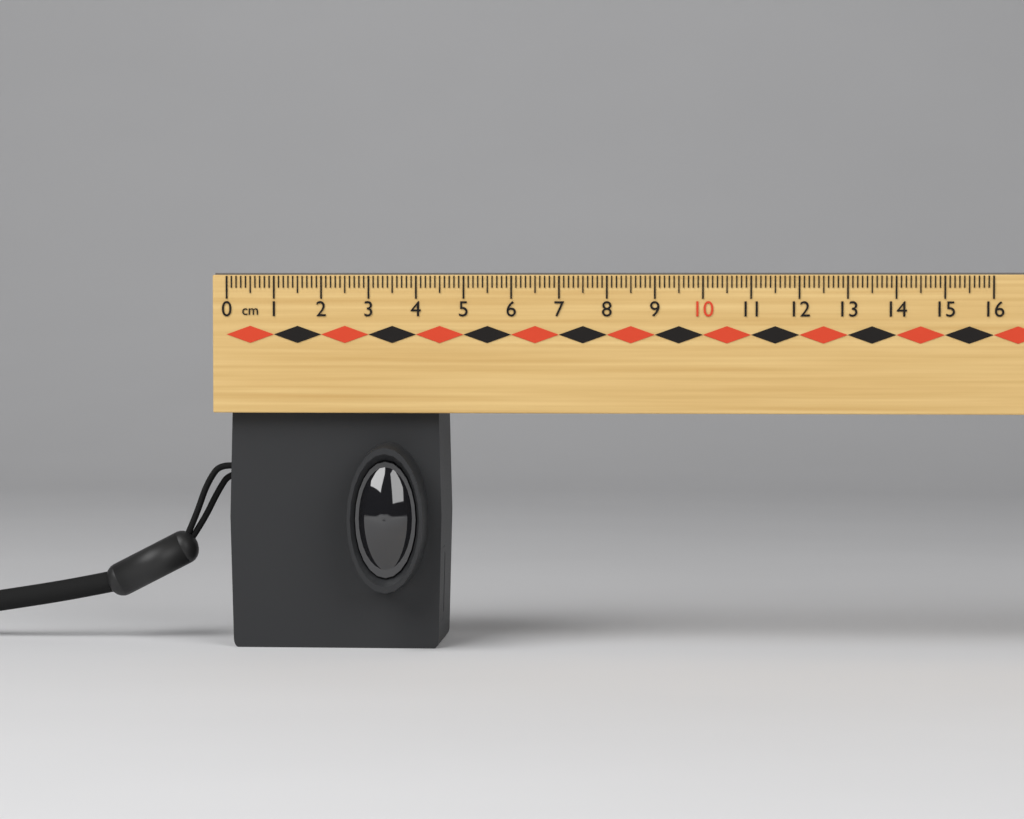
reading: 4.5 cm
